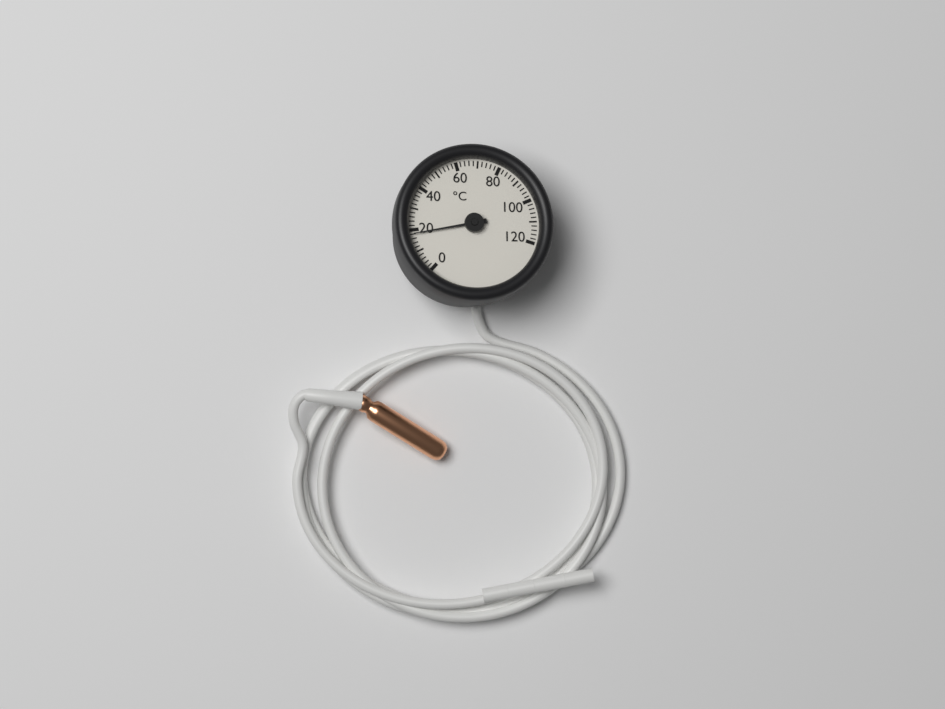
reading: 18 °C
